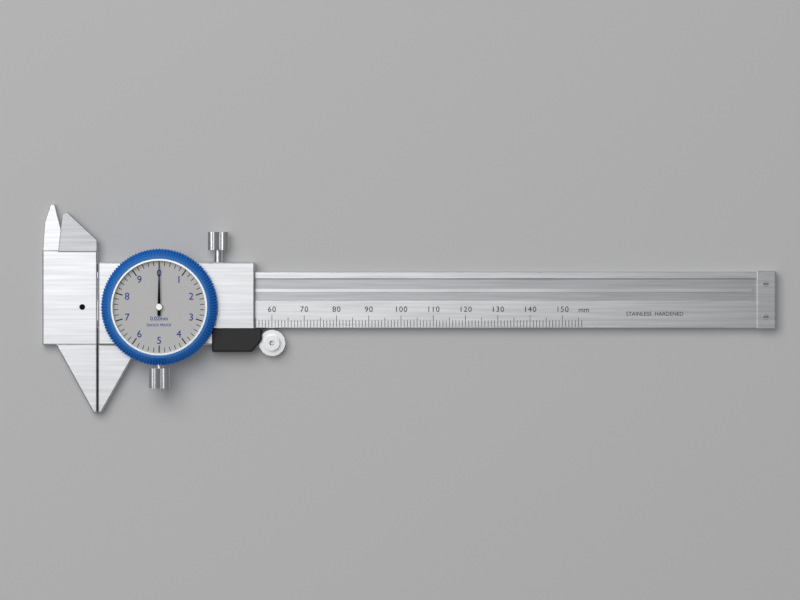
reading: 0.0 mm
